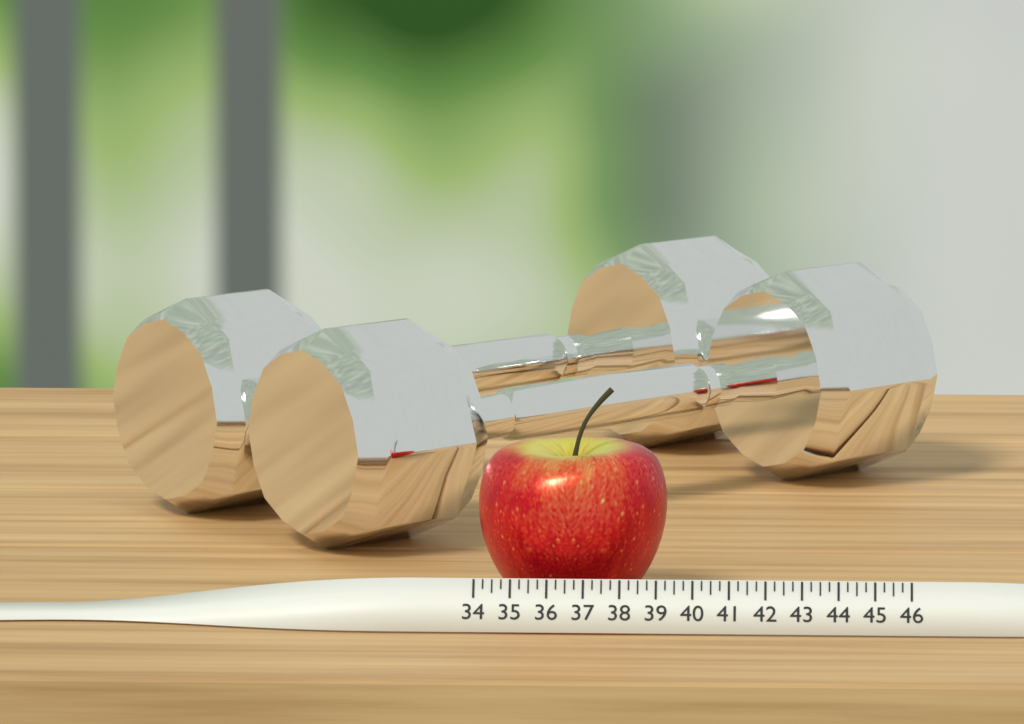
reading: 39.25 (no unit)
